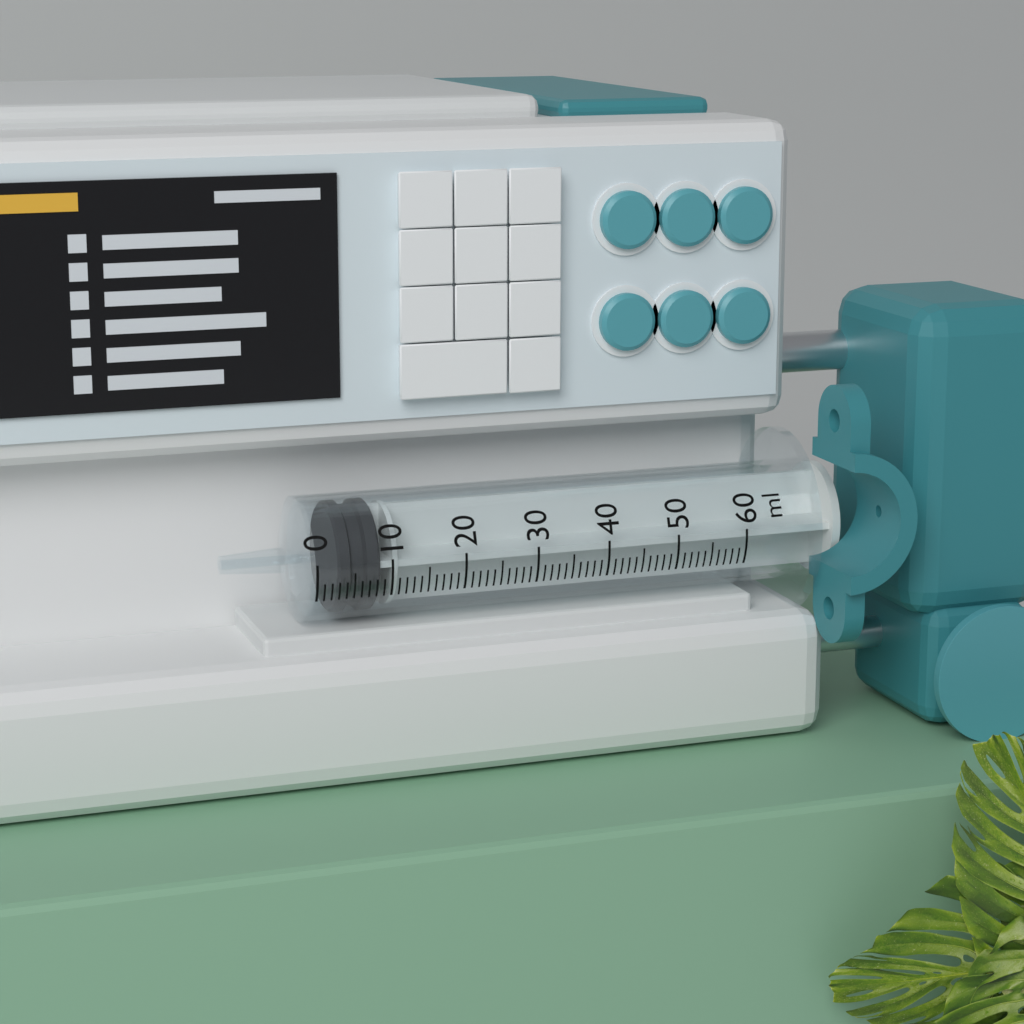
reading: 3 ml
